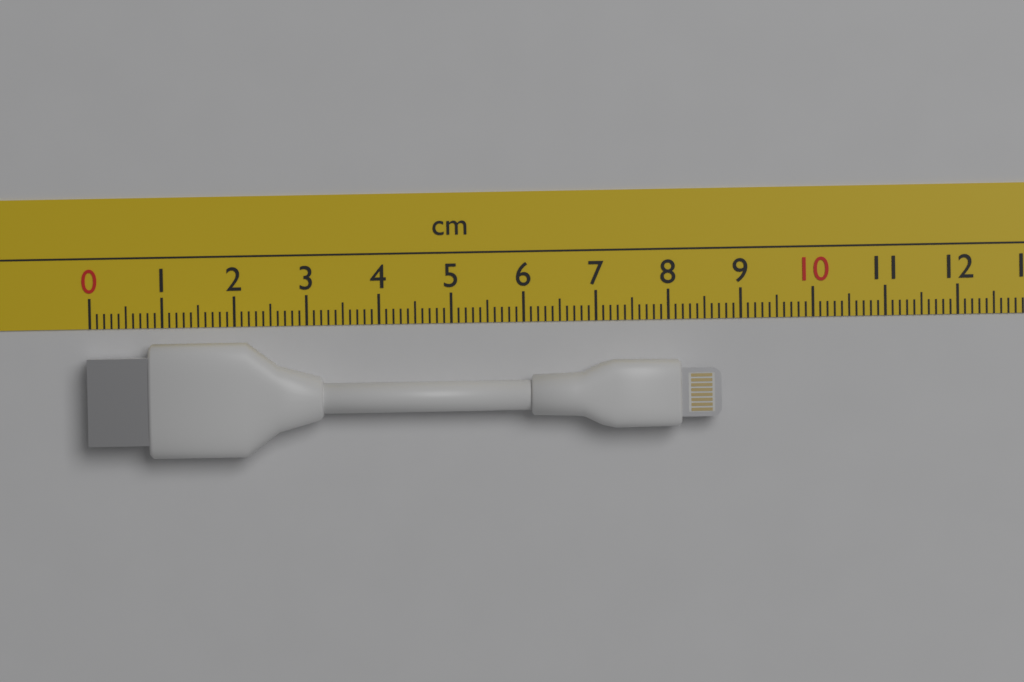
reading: 8.7 cm
